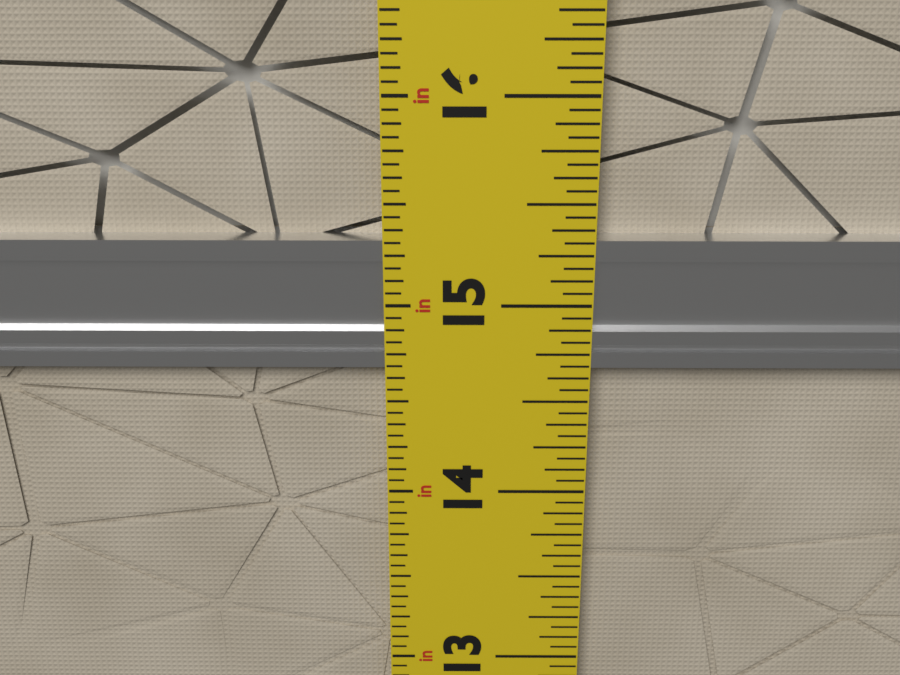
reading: 15.3125 in
